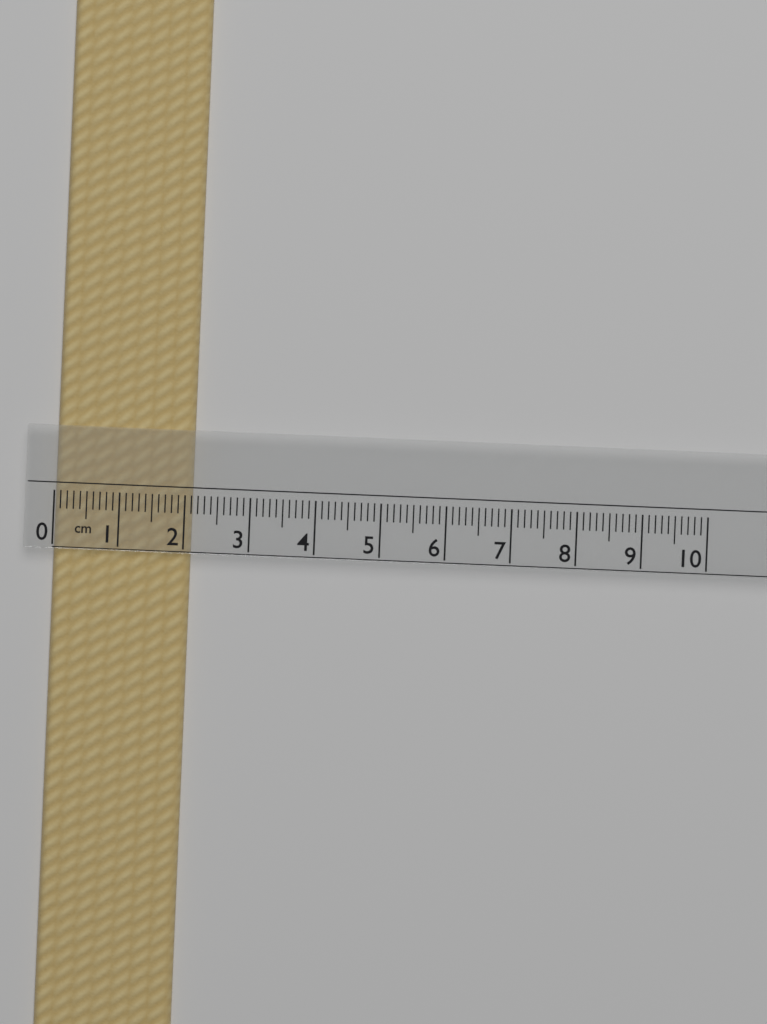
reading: 2.1 cm
